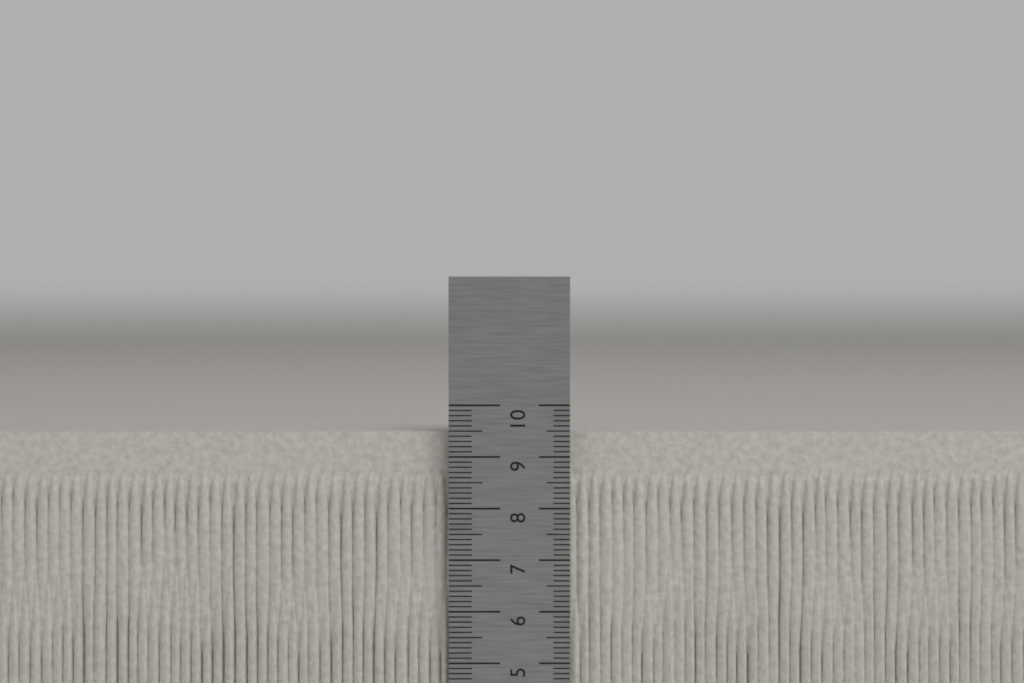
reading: 9.5 cm
